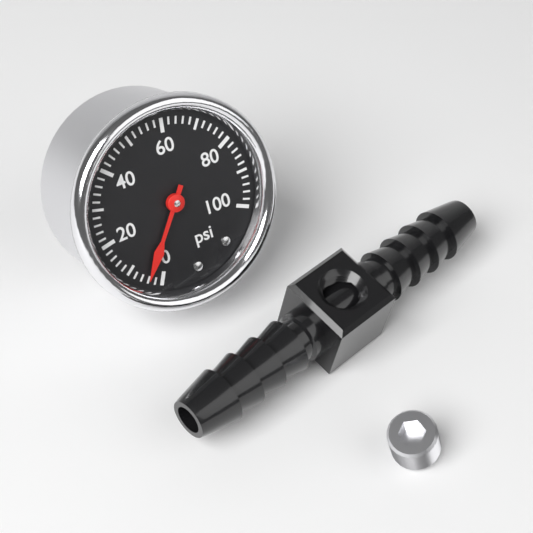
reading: 4 psi
